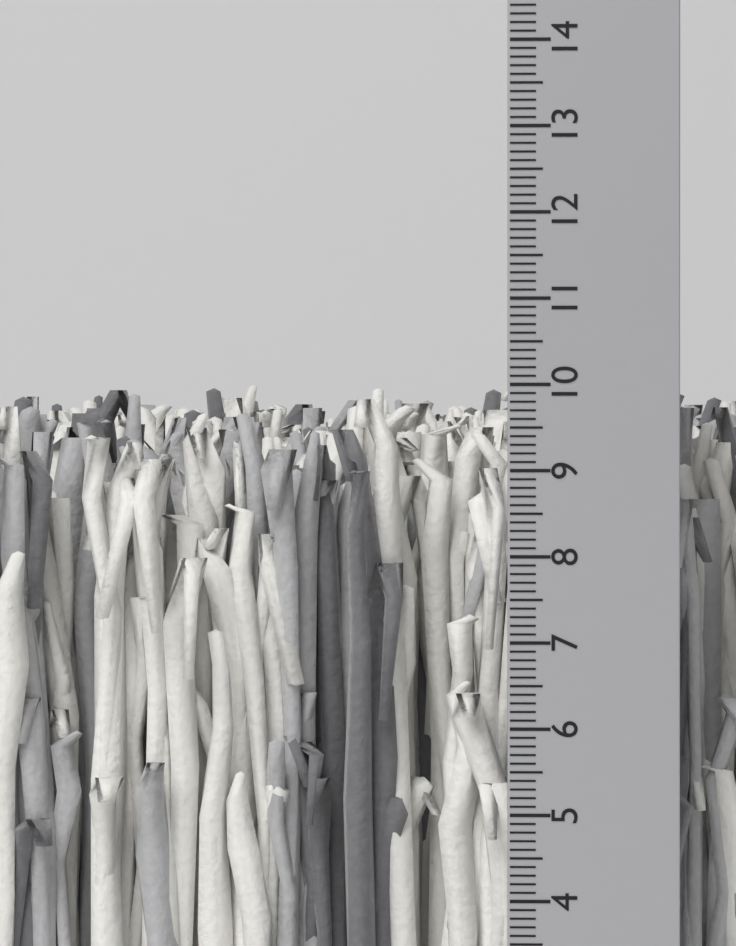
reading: 10.1 cm
